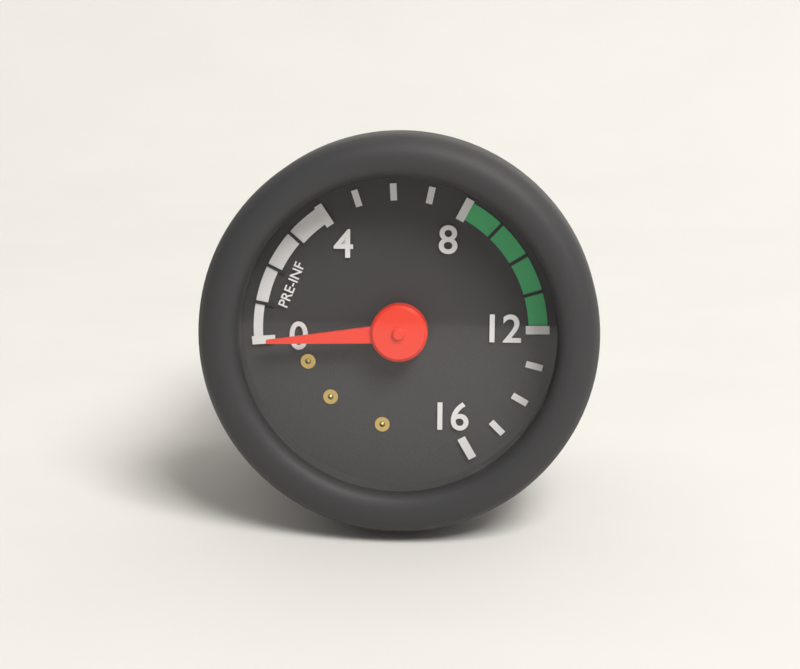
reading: 0 (no unit)
